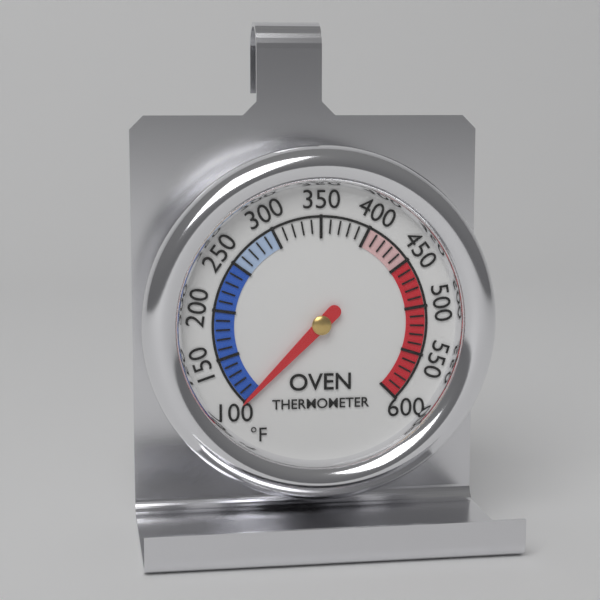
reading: 100 °F
